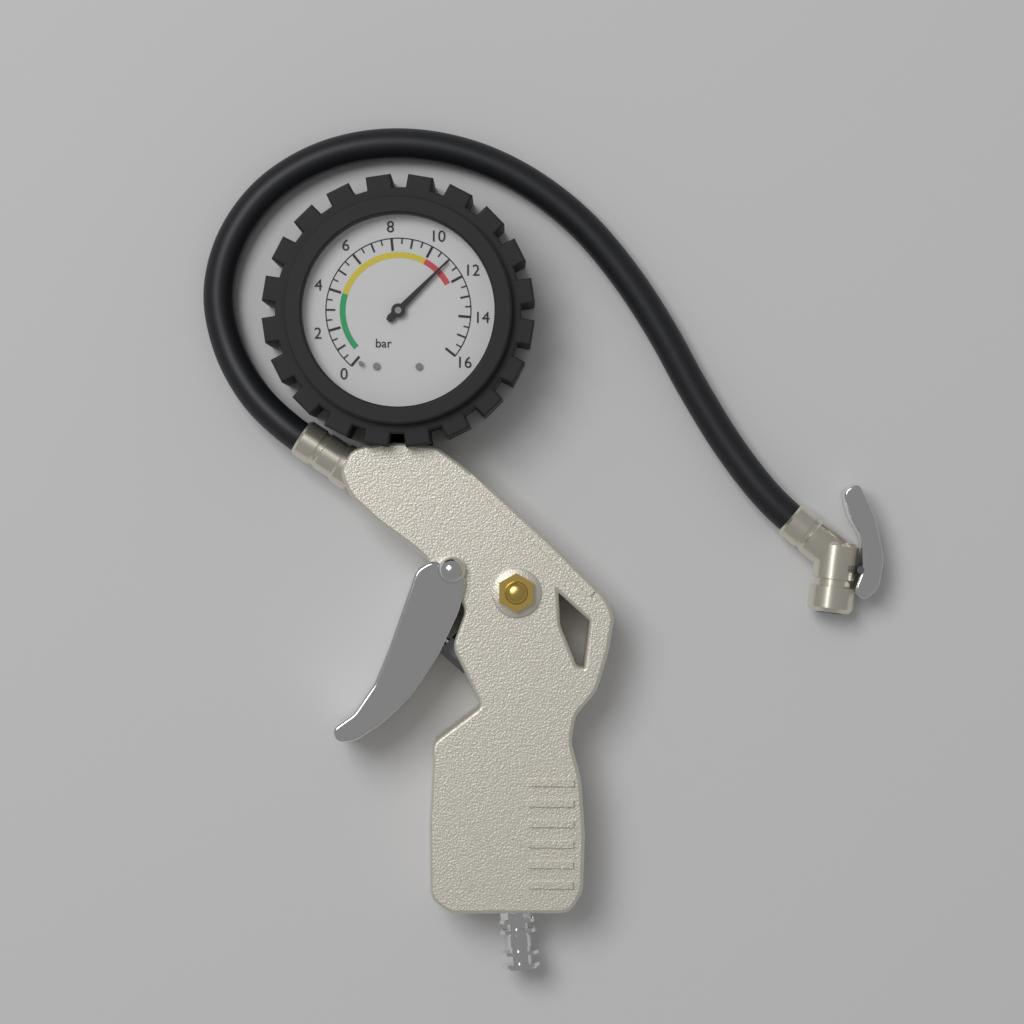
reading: 11.0 bar
